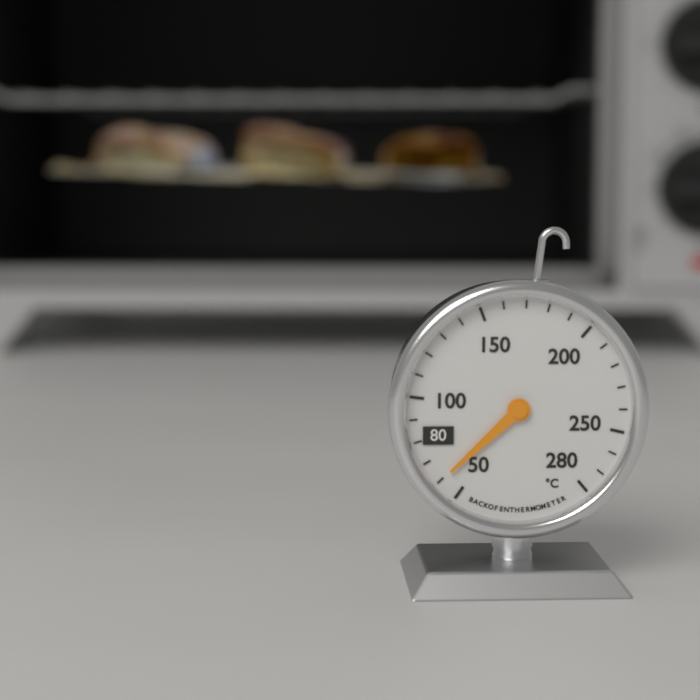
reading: 60 °C
